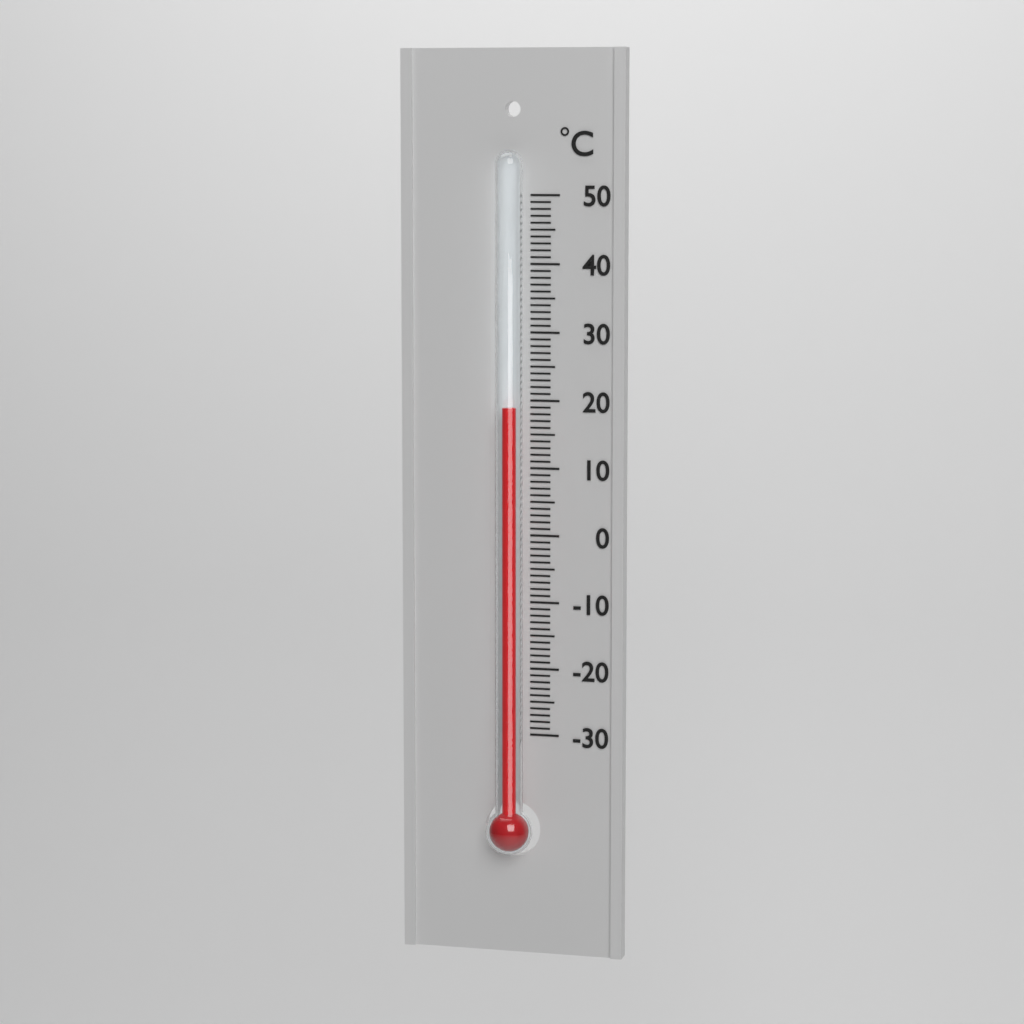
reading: 19 °C
